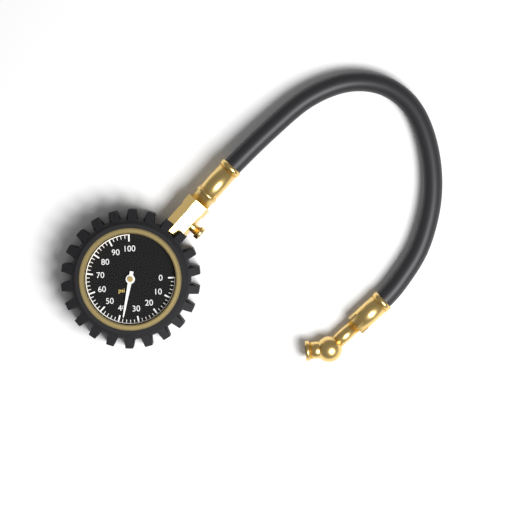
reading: 38 psi
